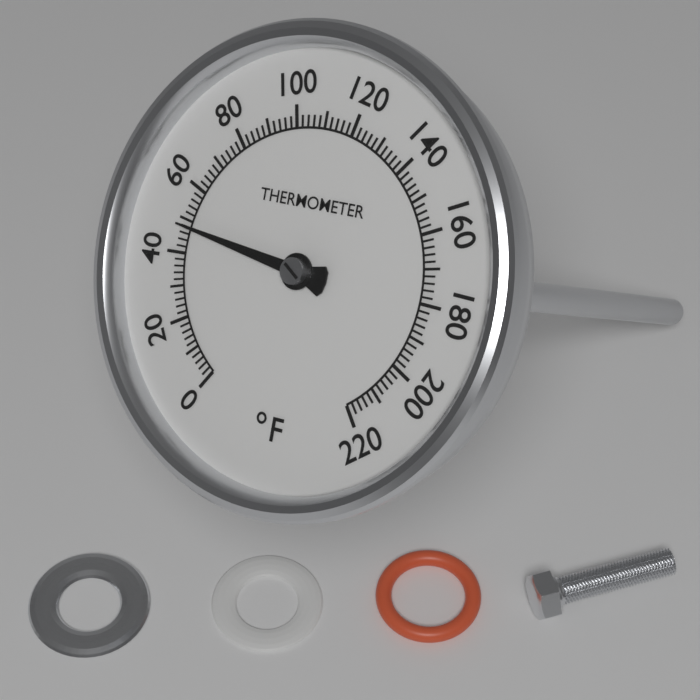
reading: 48 °F
